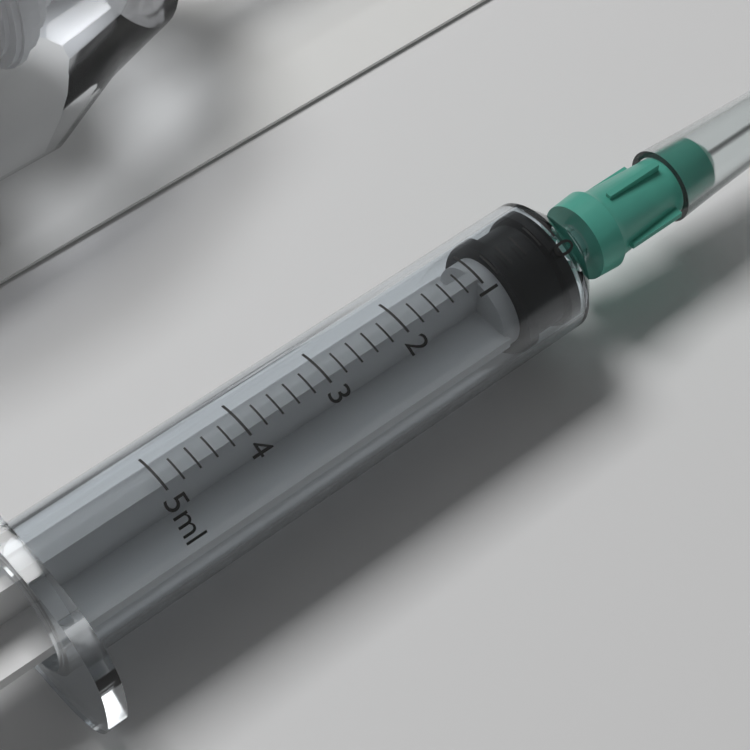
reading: 0.0 ml
